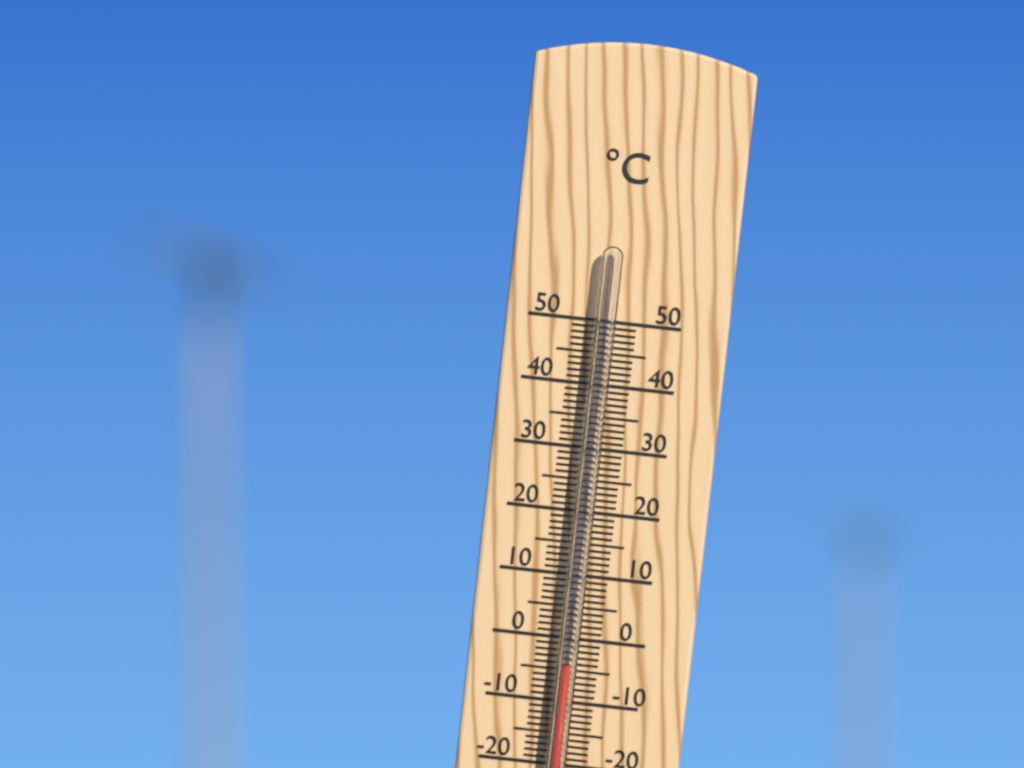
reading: -4 °C
